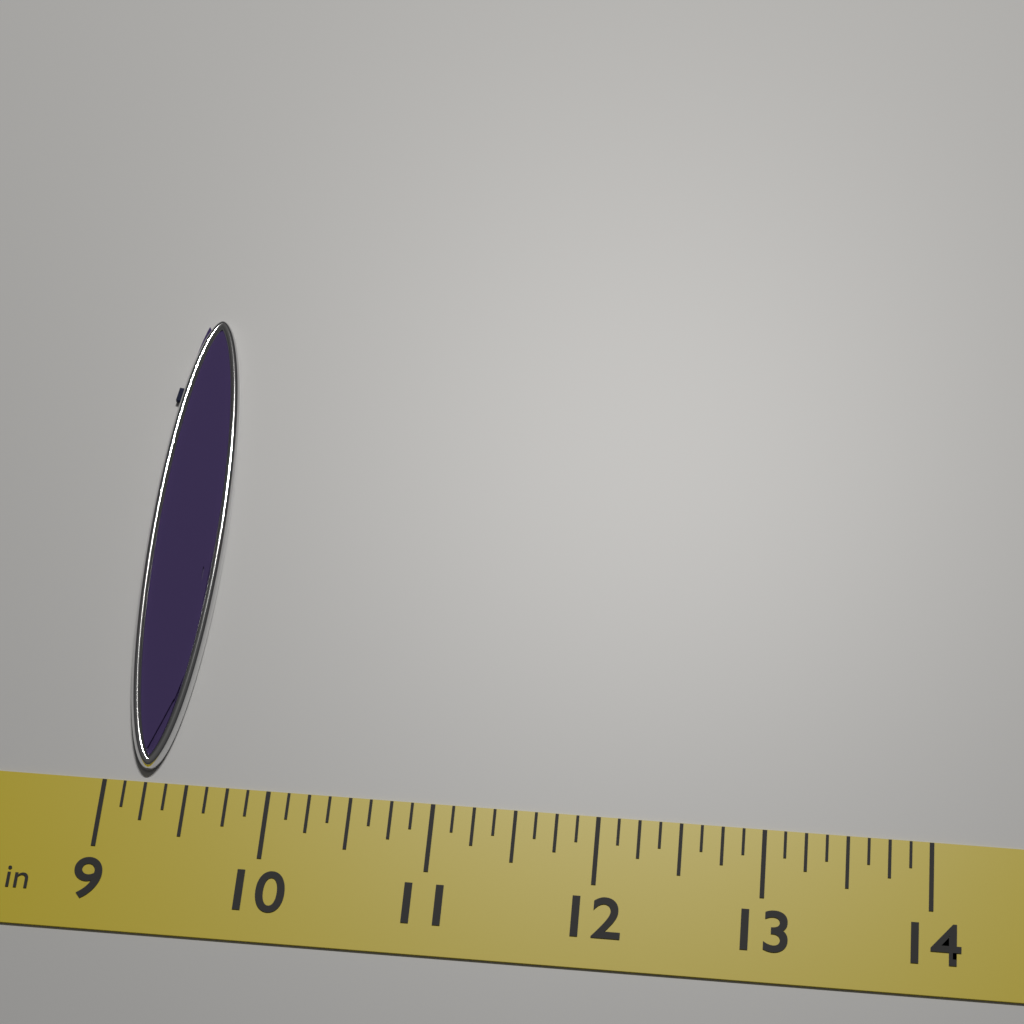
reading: 9.500 in
